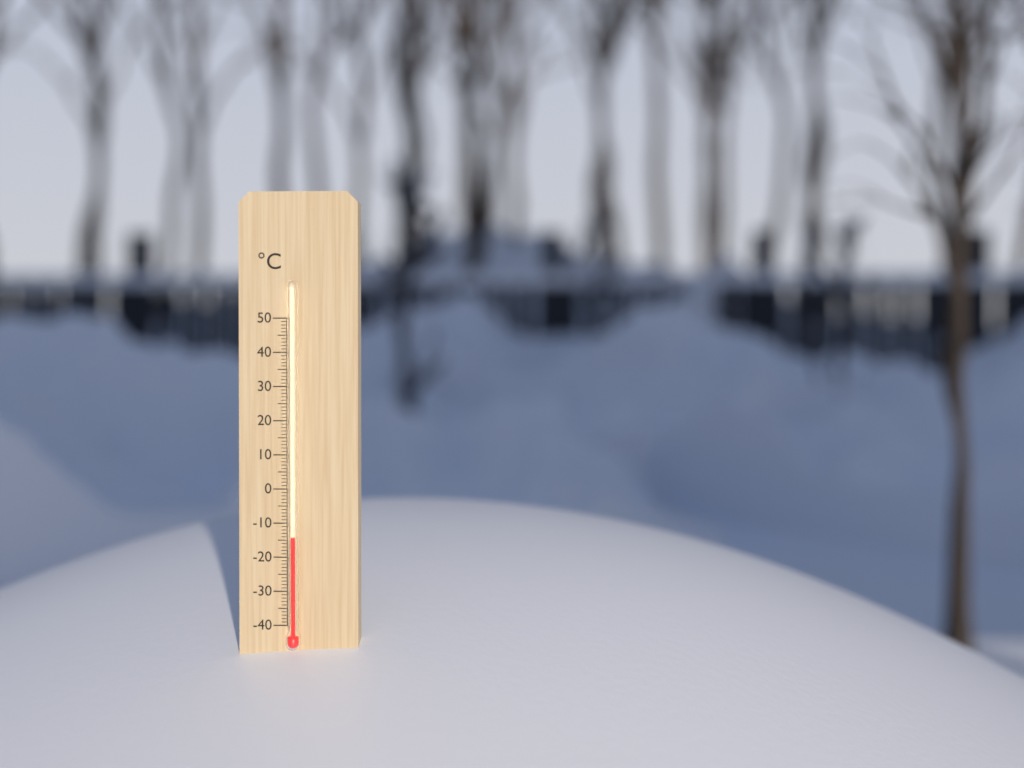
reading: -14 °C
